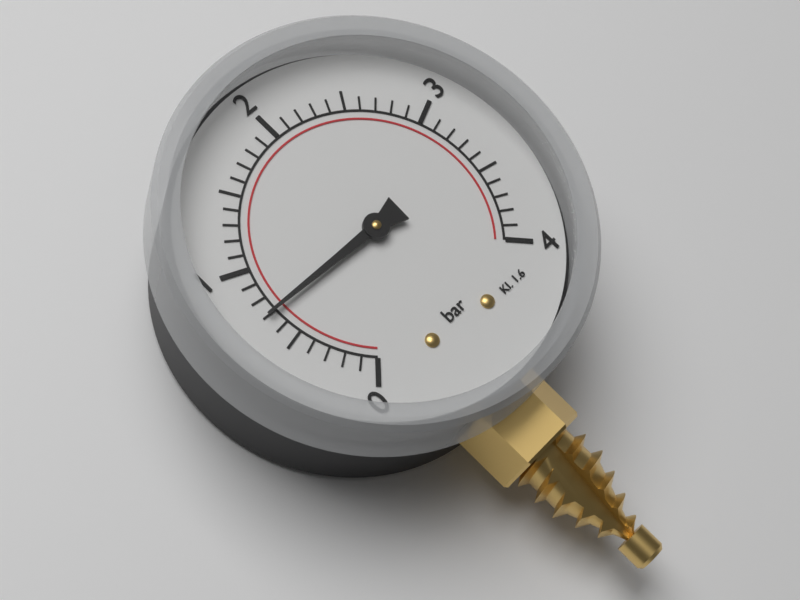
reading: 0.7 bar
